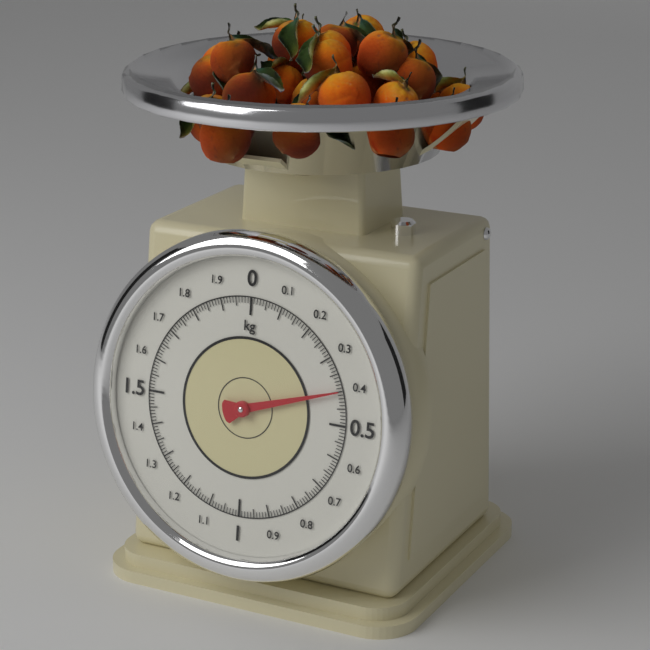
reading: 0.40 kg
